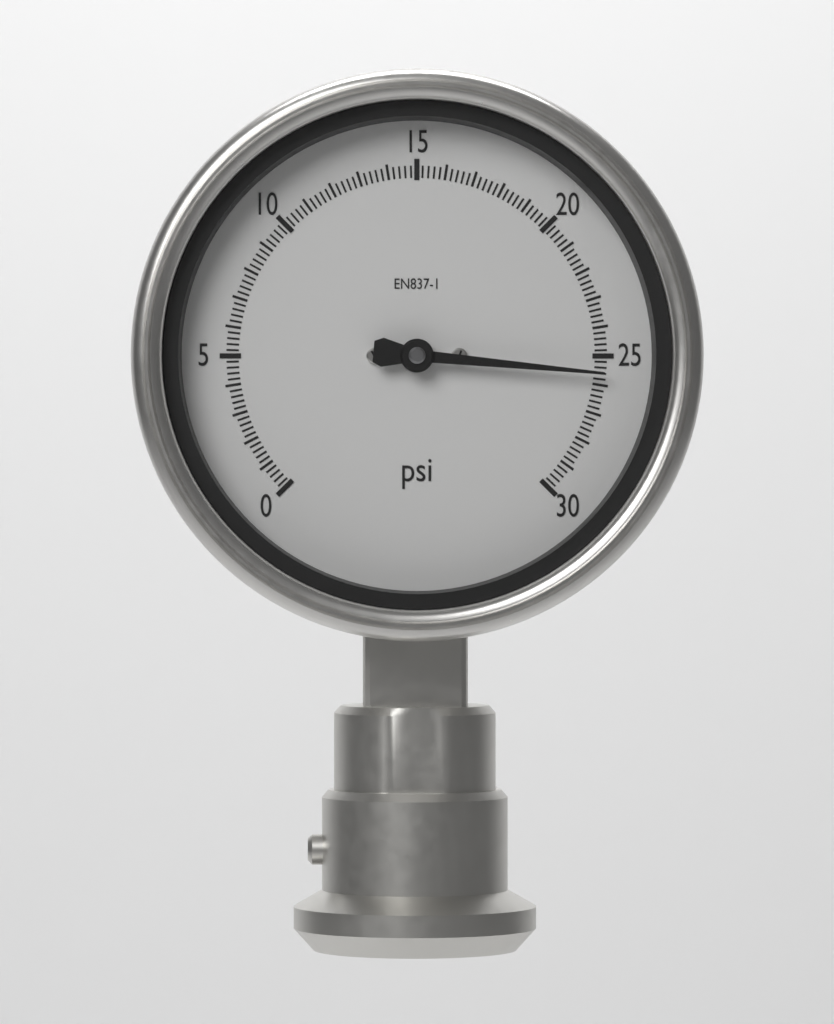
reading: 25.6 psi
